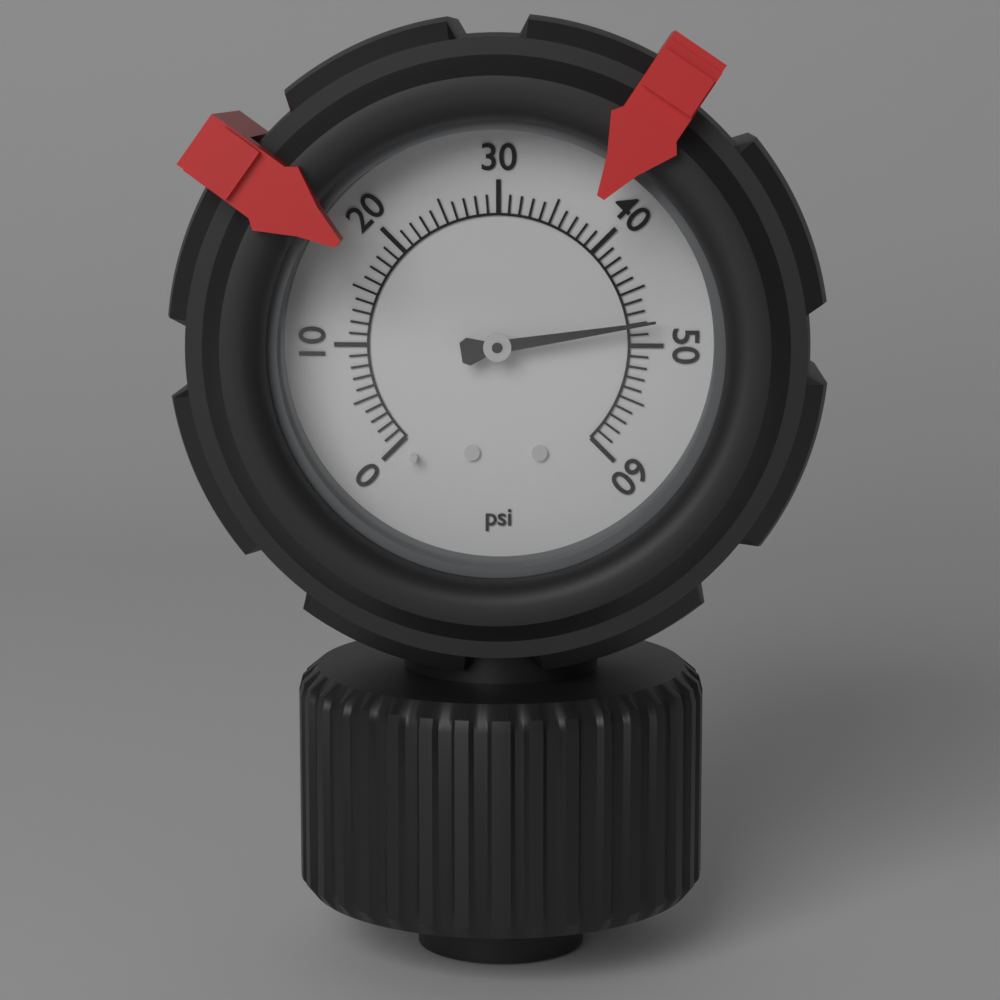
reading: 48 psi
